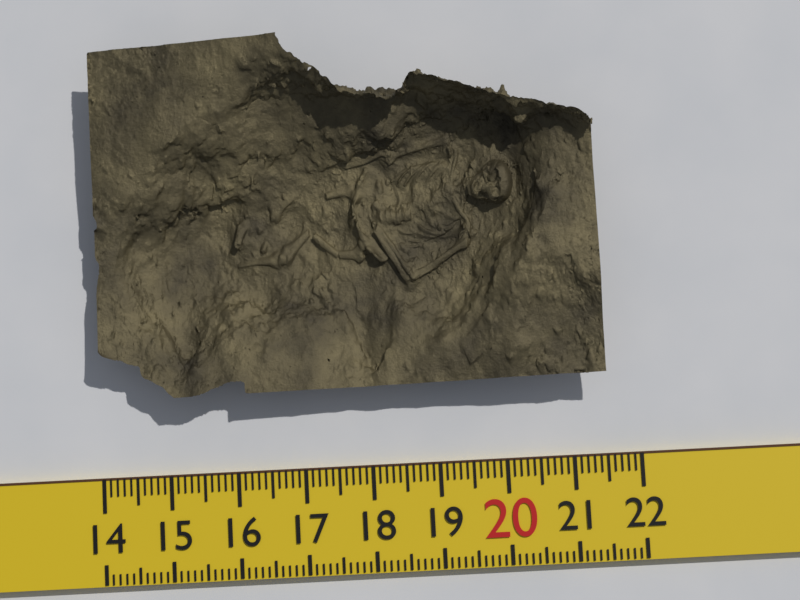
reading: 21.5 (no unit)
